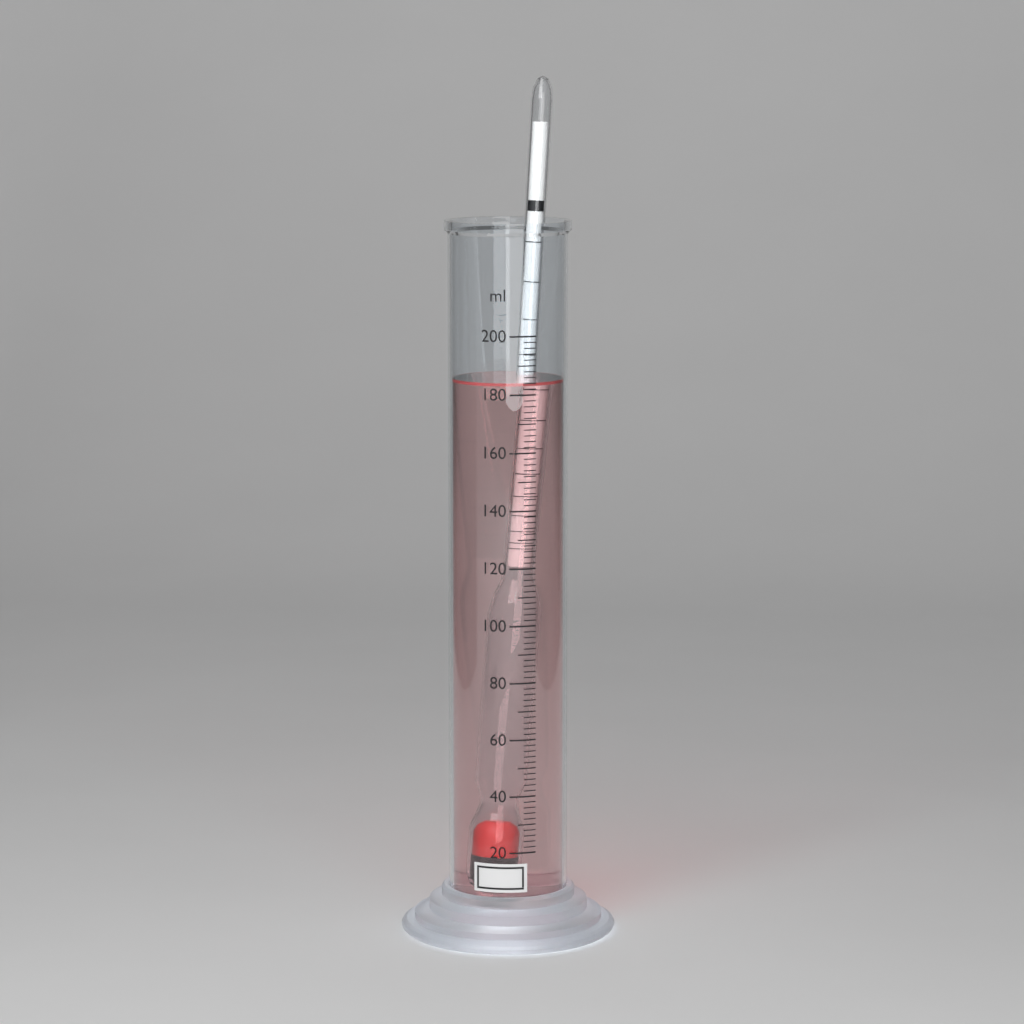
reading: 184 ml
